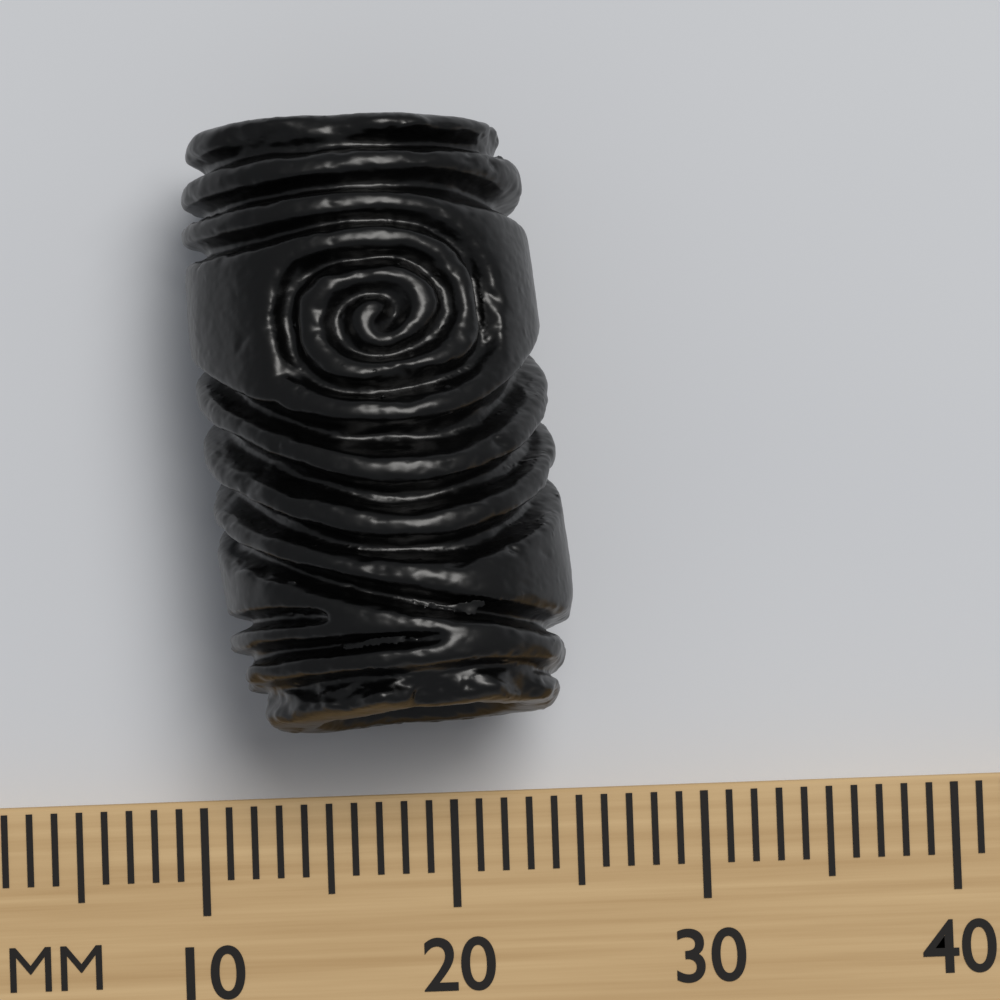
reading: 25 mm
